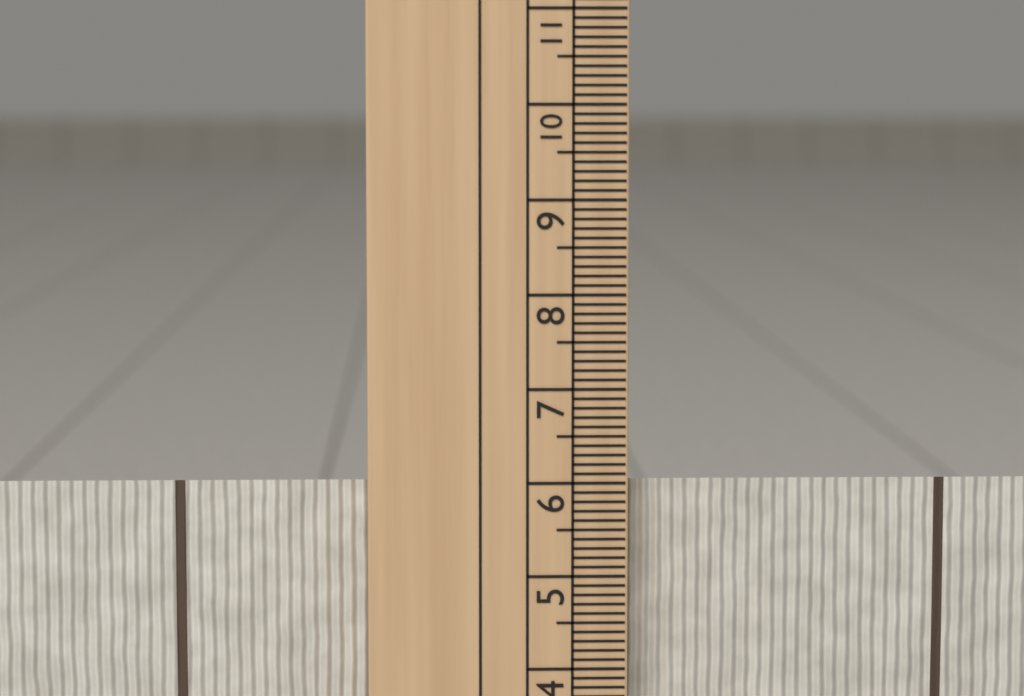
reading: 6.0 cm
